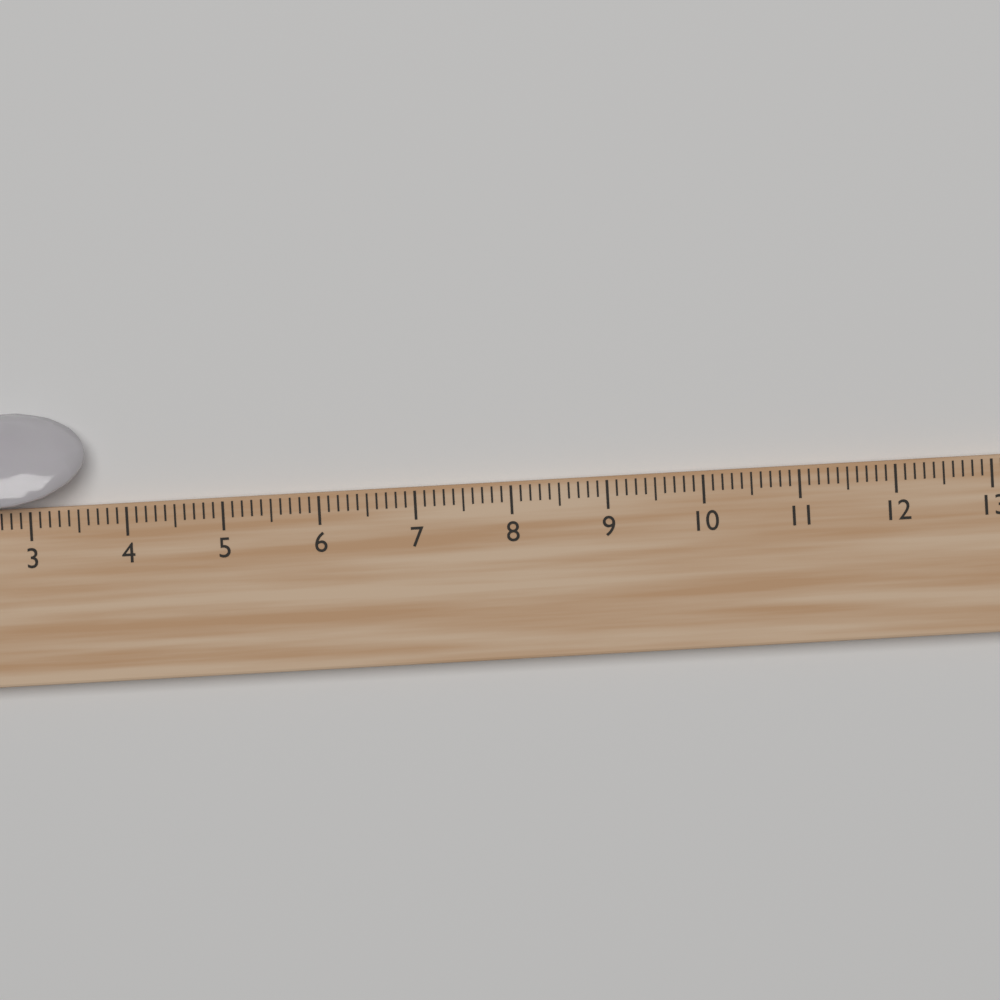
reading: 3.6 cm
